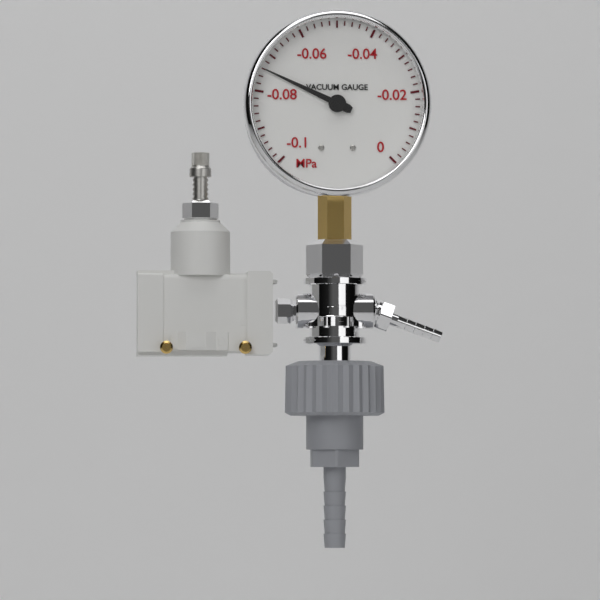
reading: -0.074 MPa
